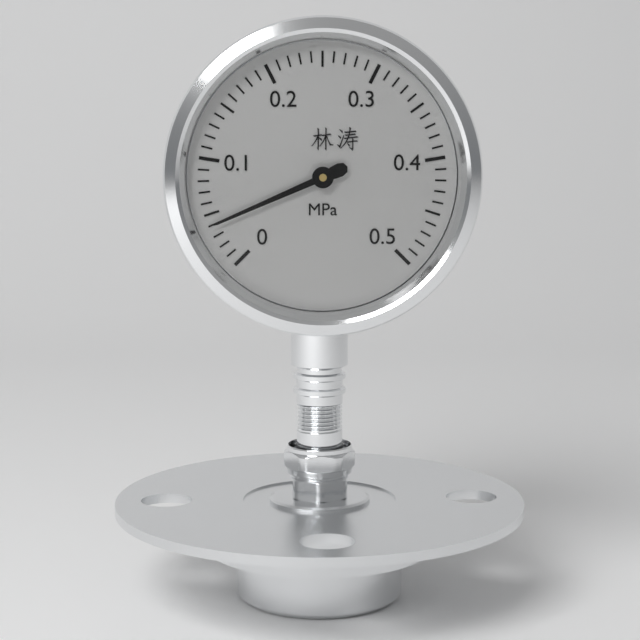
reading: 0.04 MPa
